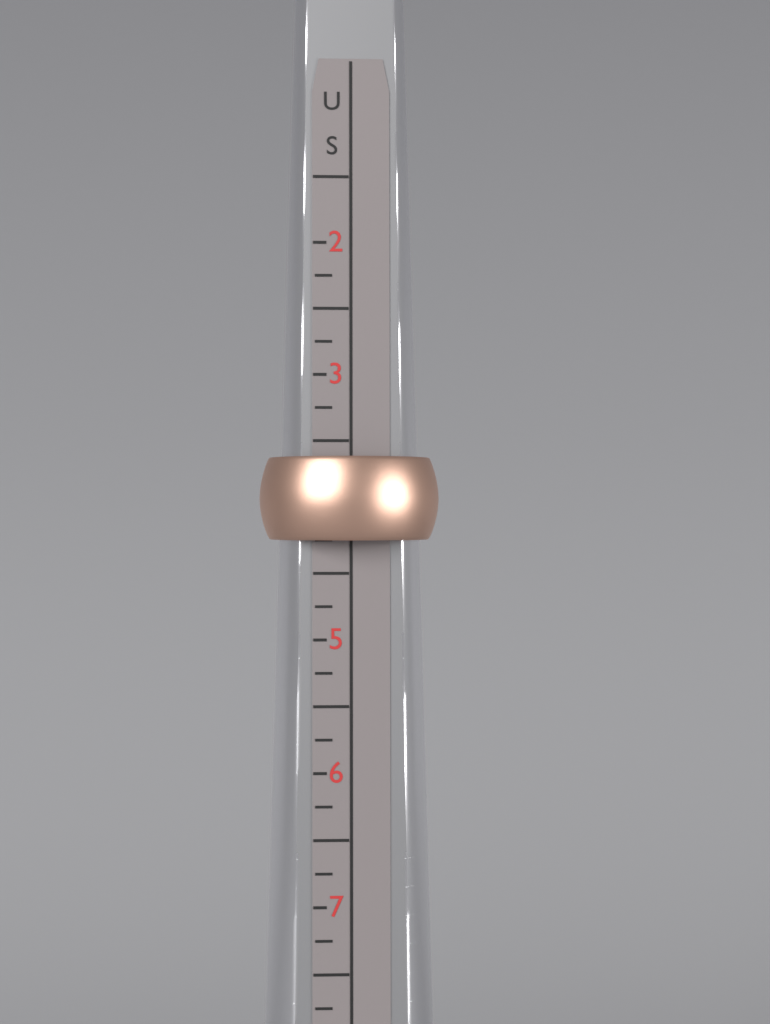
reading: 4.25 US
